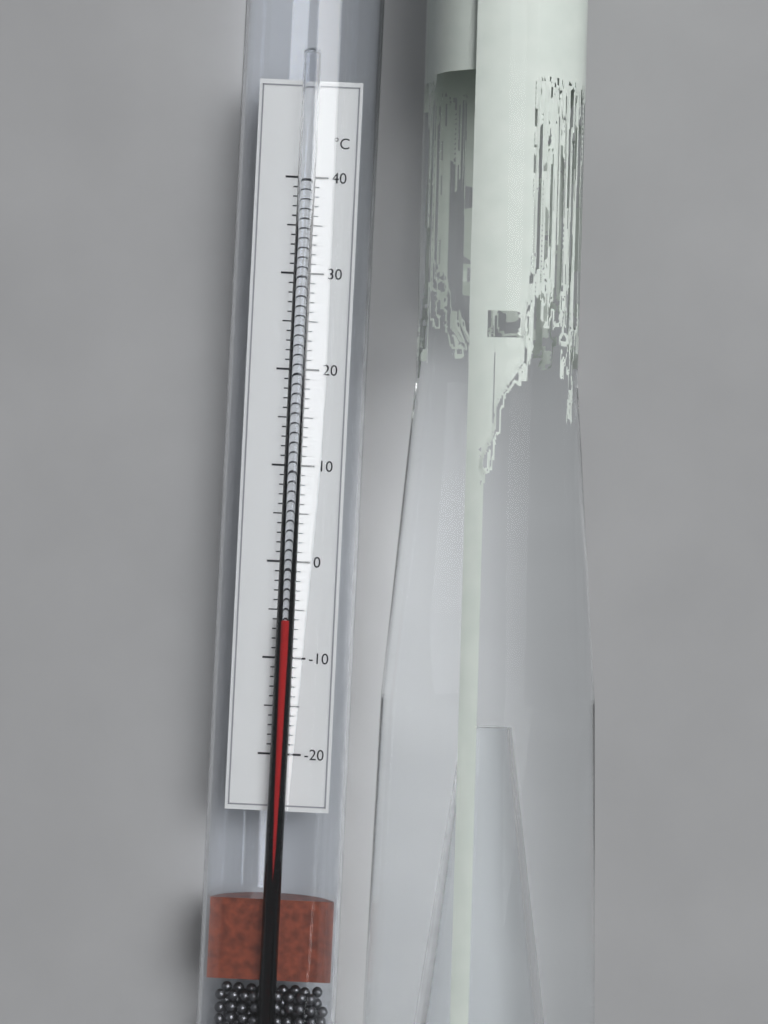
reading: -6 °C
